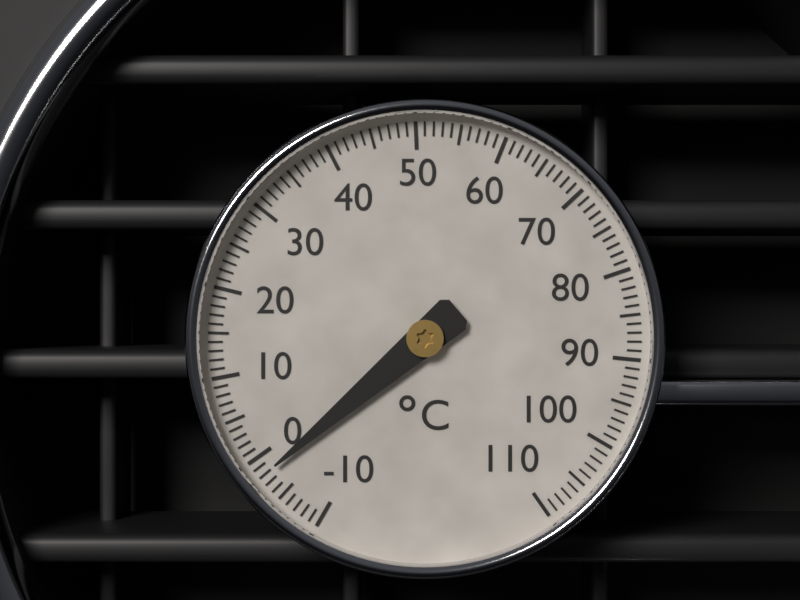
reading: -2 °C
